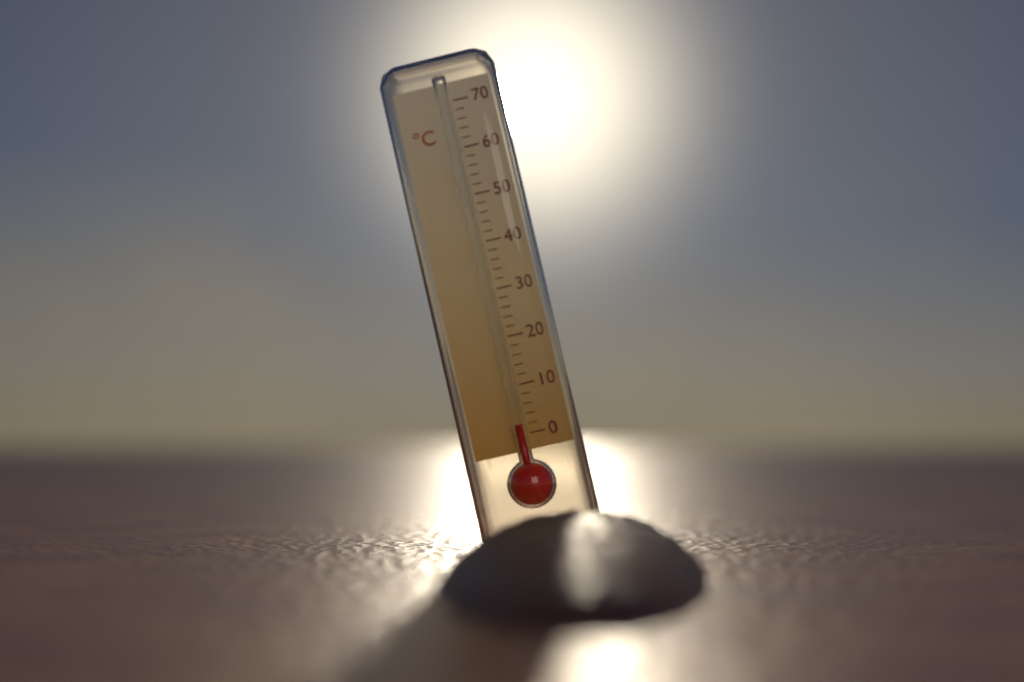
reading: 2 °C
